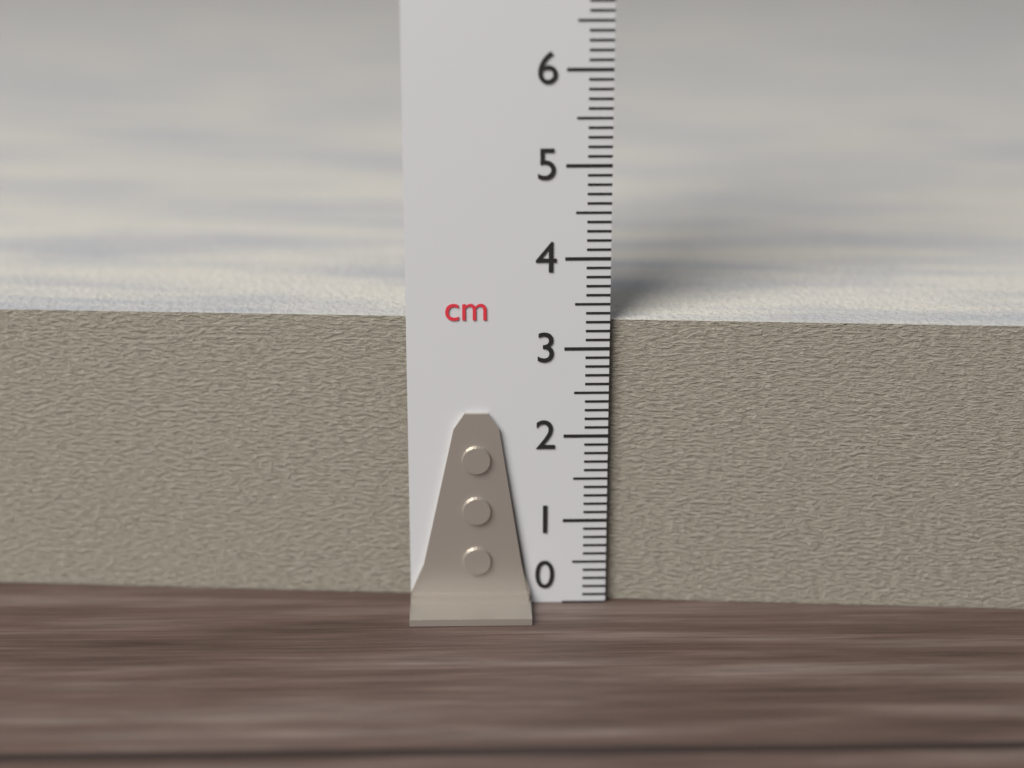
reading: 3.3 cm
